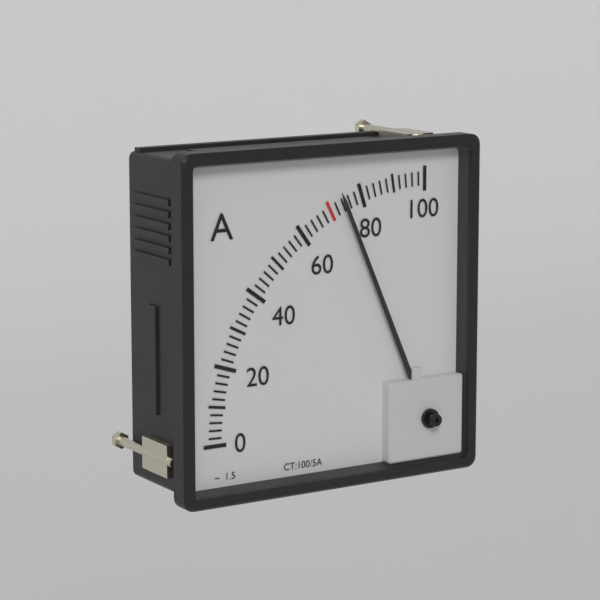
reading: 74 A
